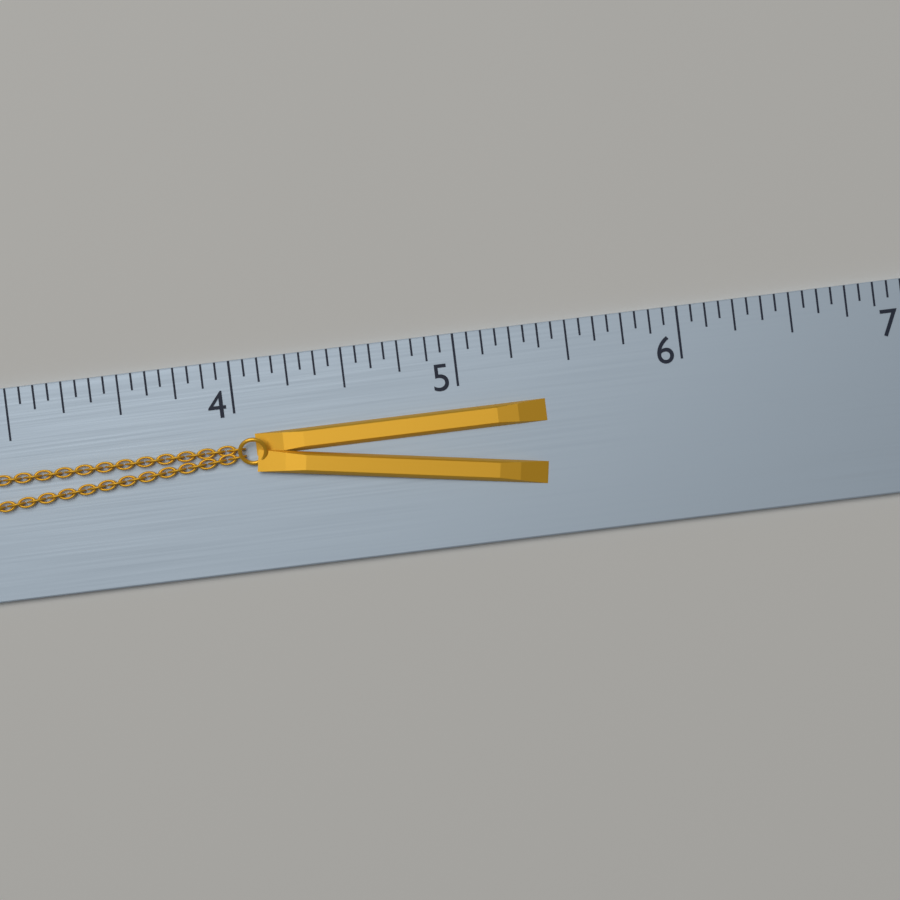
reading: 5.3750 (no unit)
